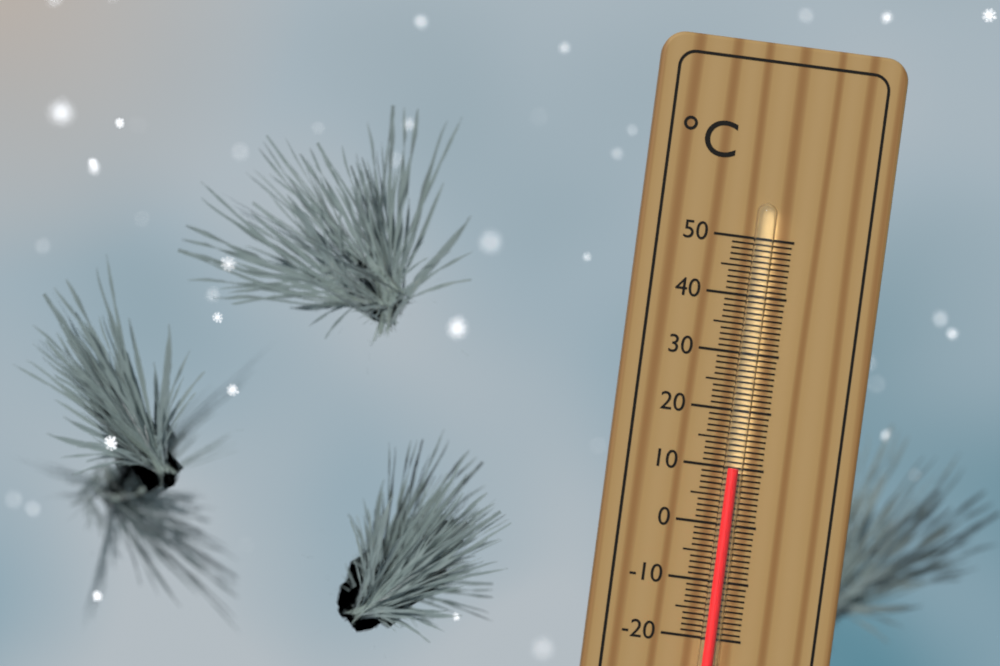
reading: 10 °C
